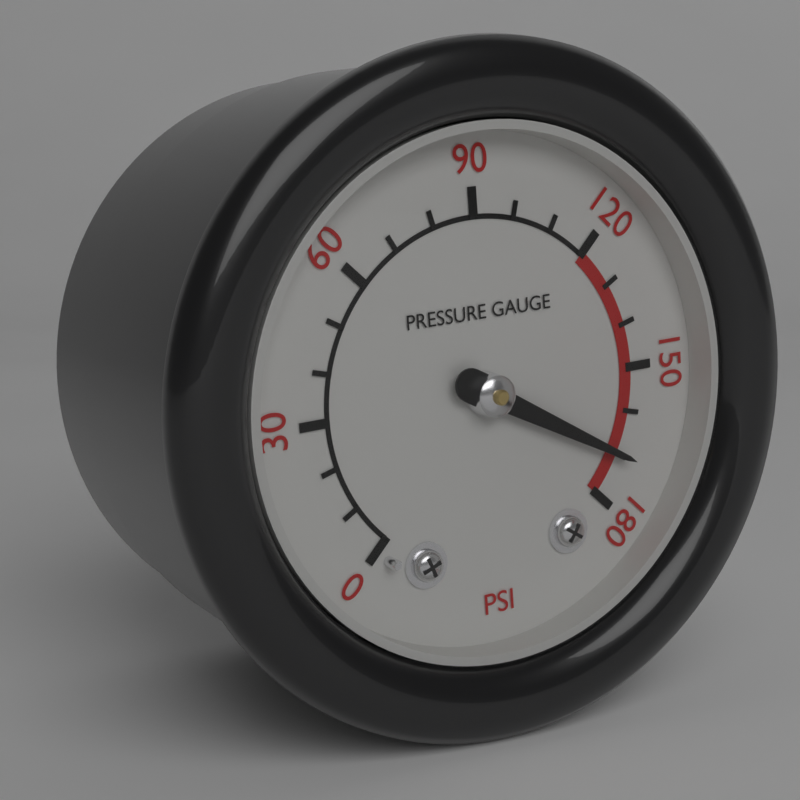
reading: 170 psi
